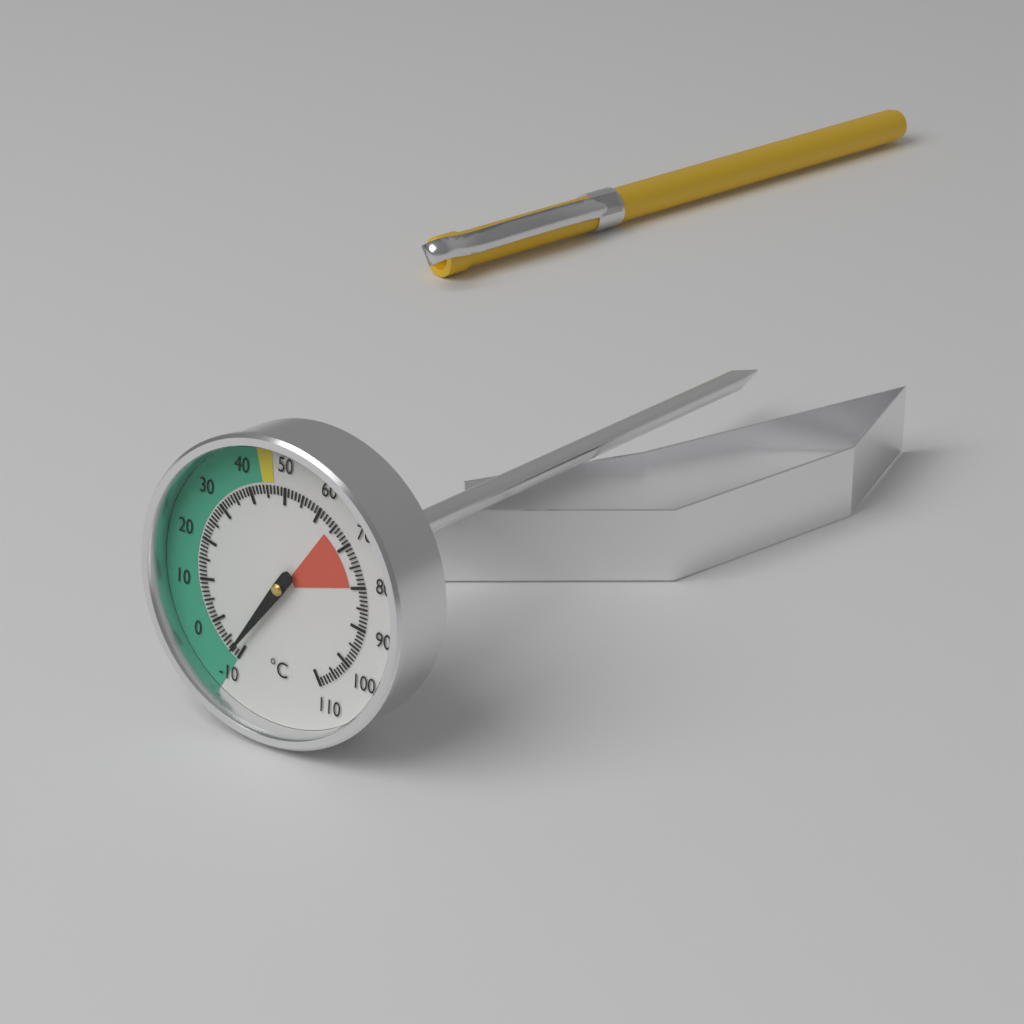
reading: -8 °C
